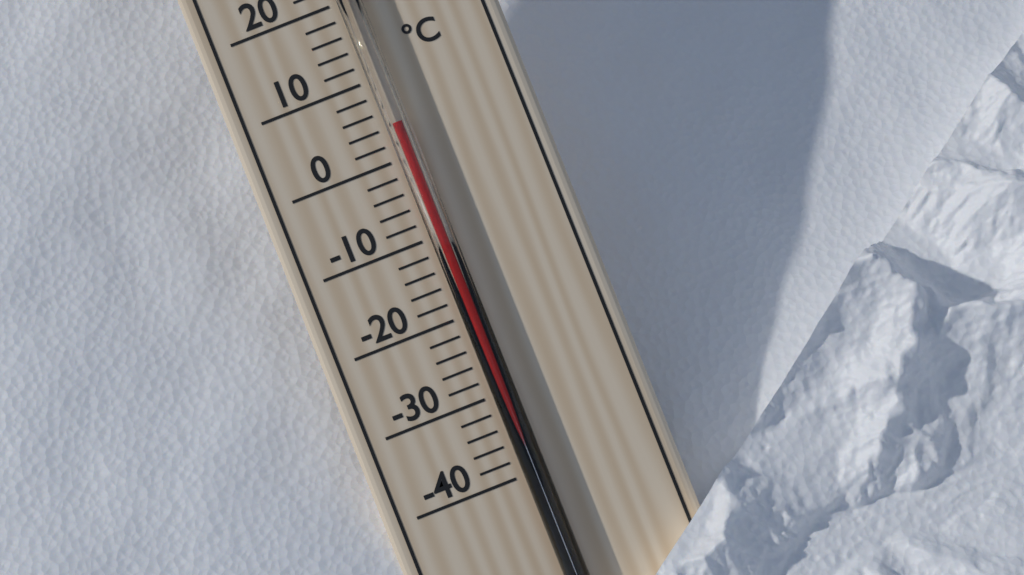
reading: 4 °C
